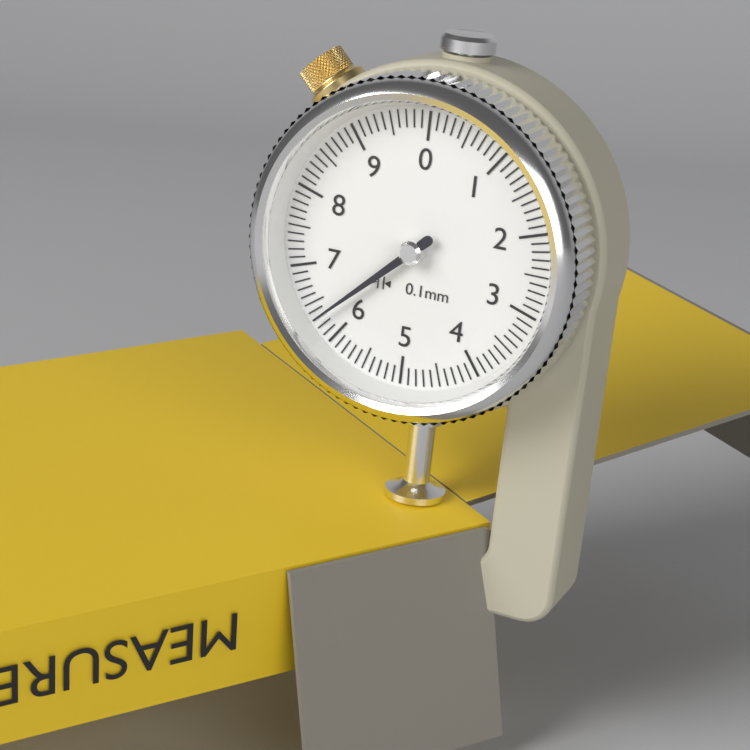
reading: 6.3 mm
